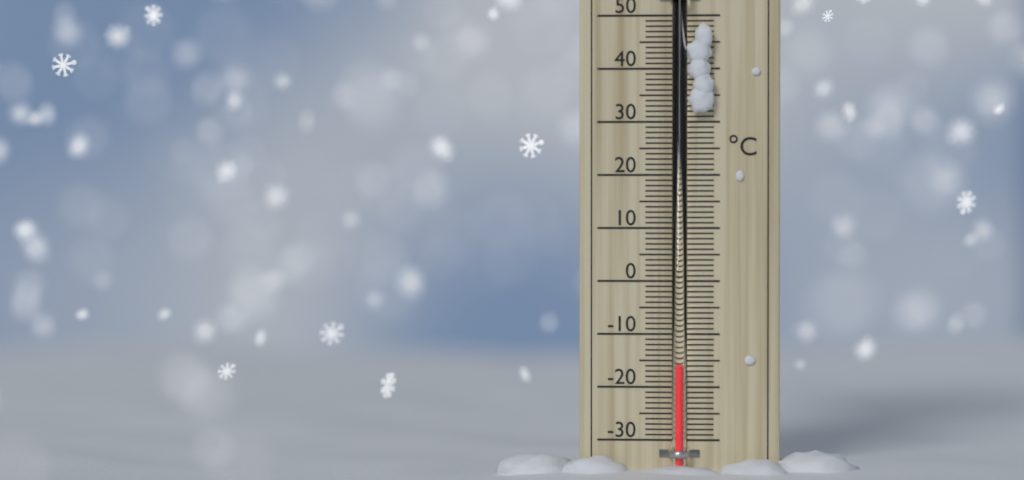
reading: -16 °C
